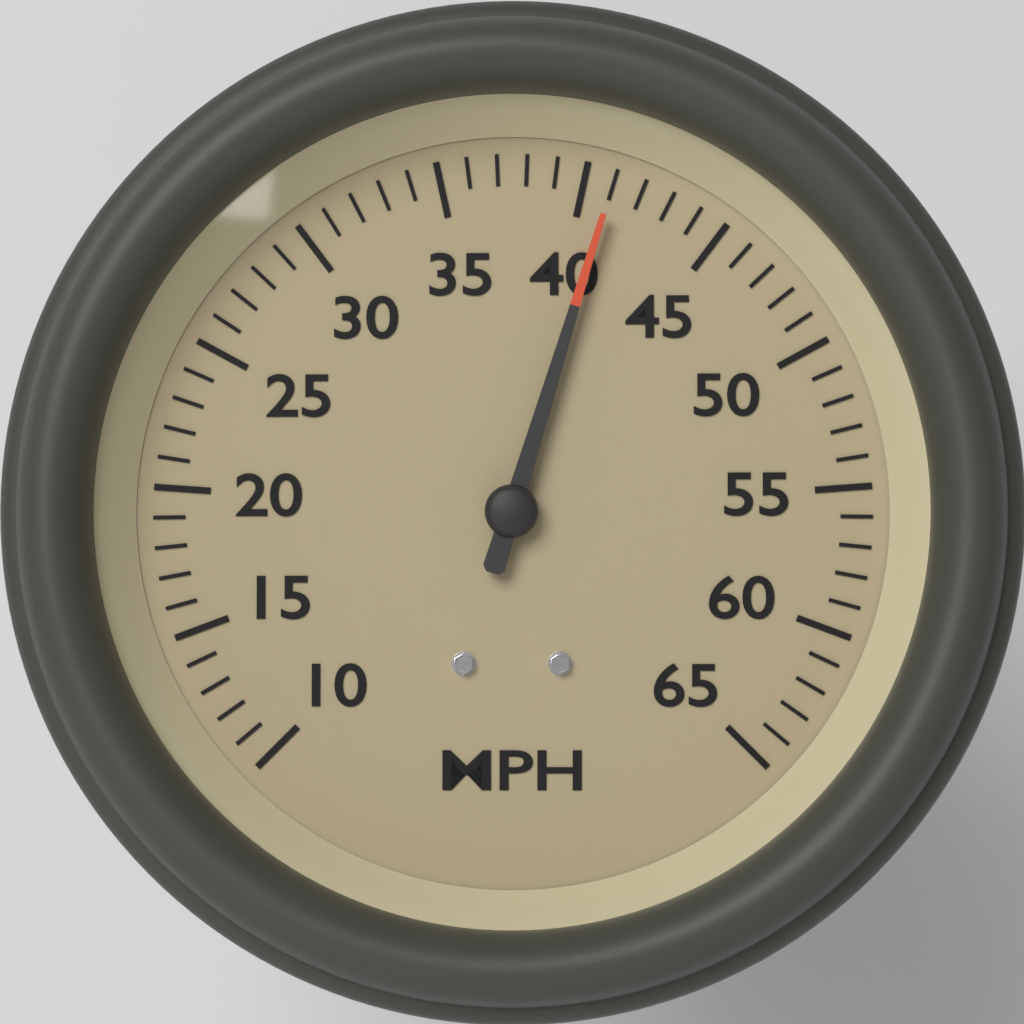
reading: 41 MPH
